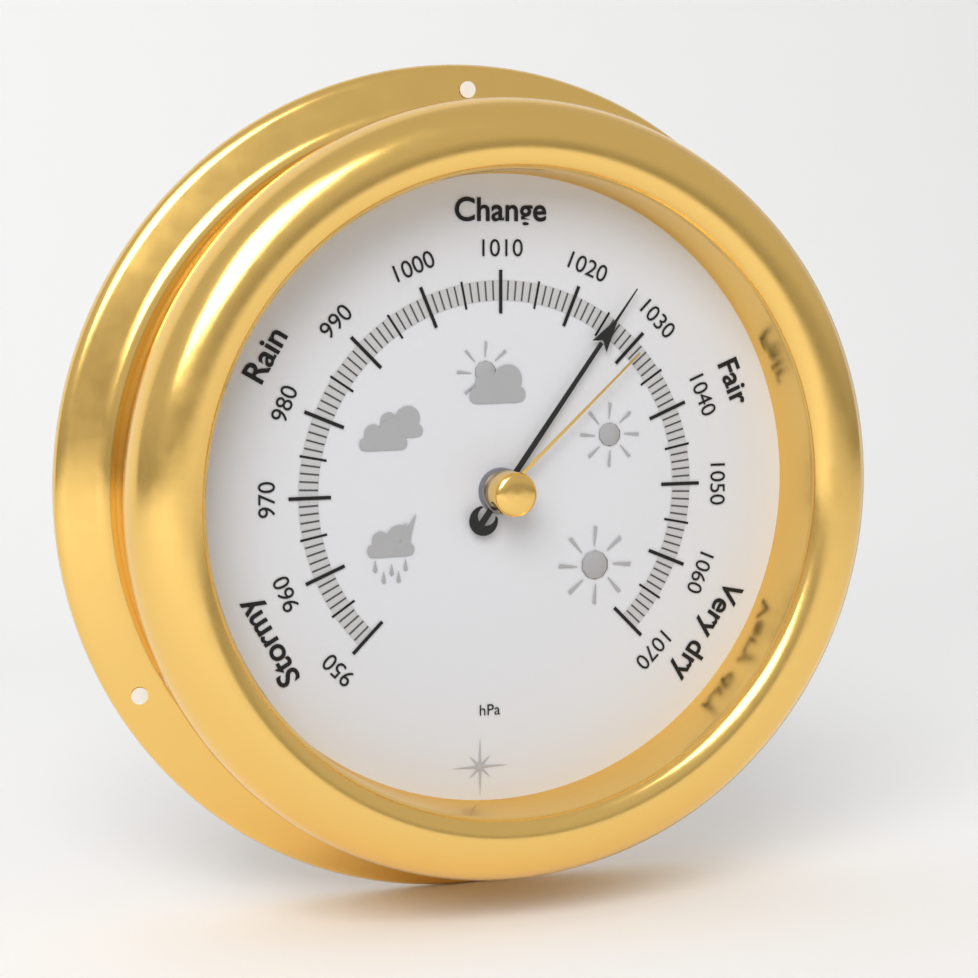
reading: 1026 hPa
